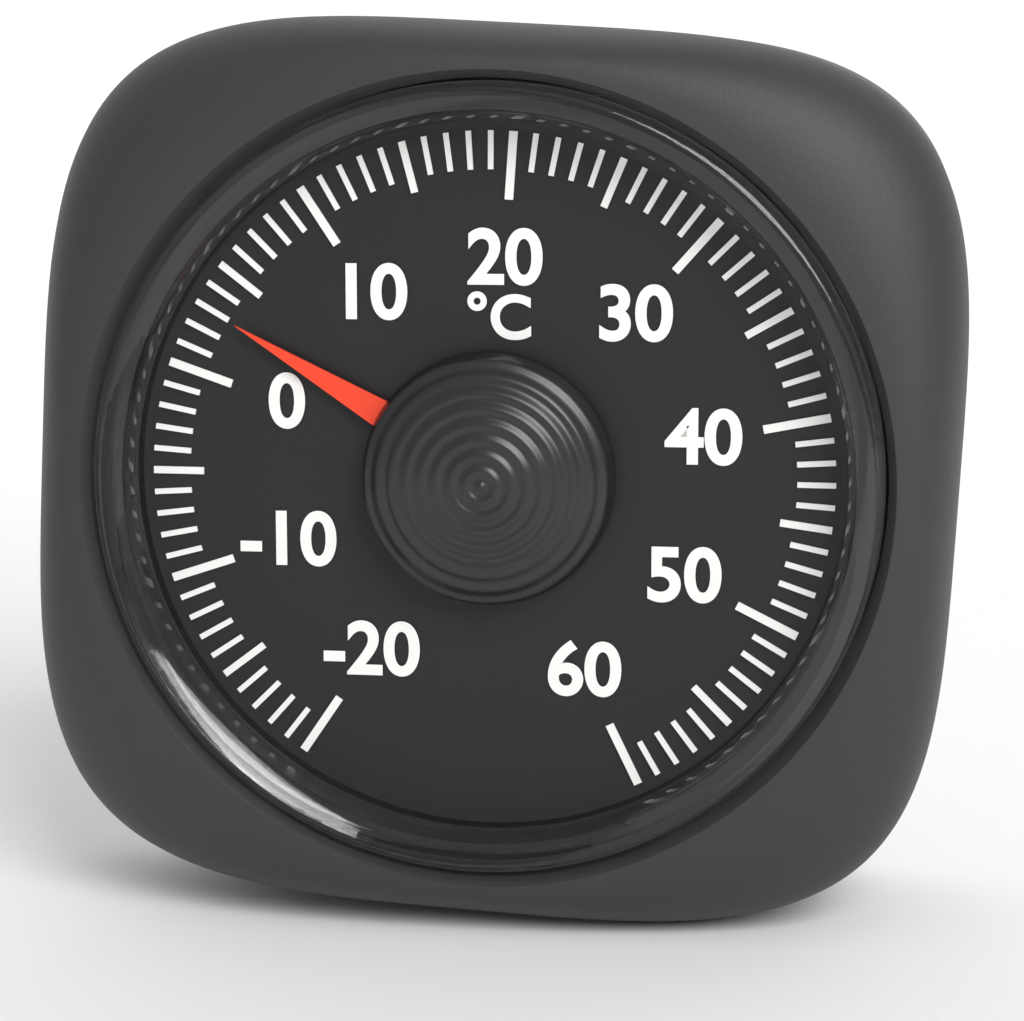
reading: 3 °C
